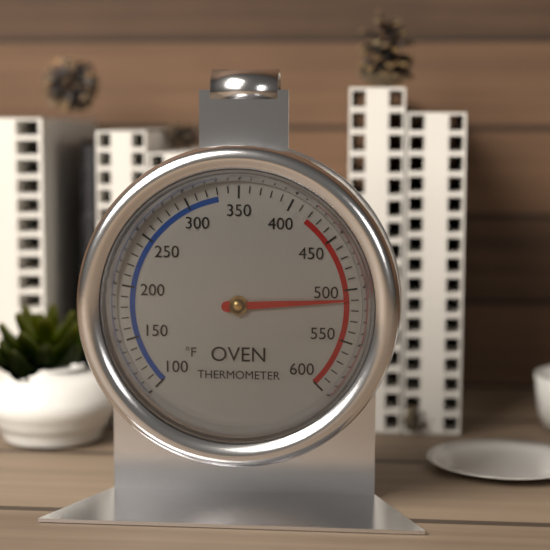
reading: 510 °F
